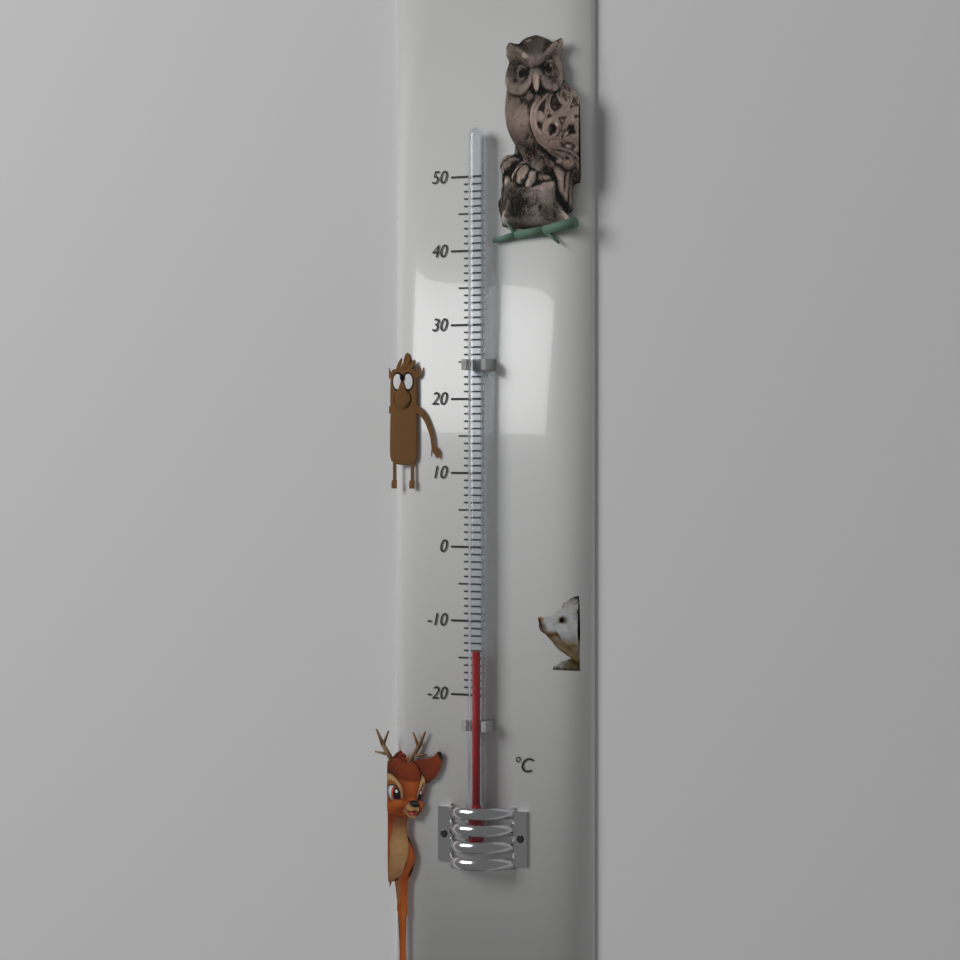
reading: -14 °C
